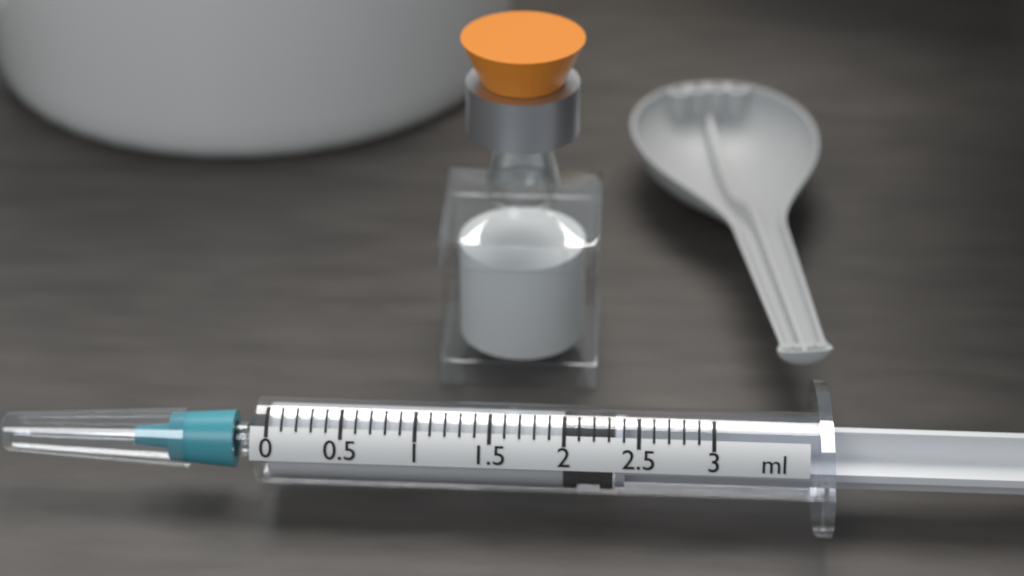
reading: 2.0 ml
